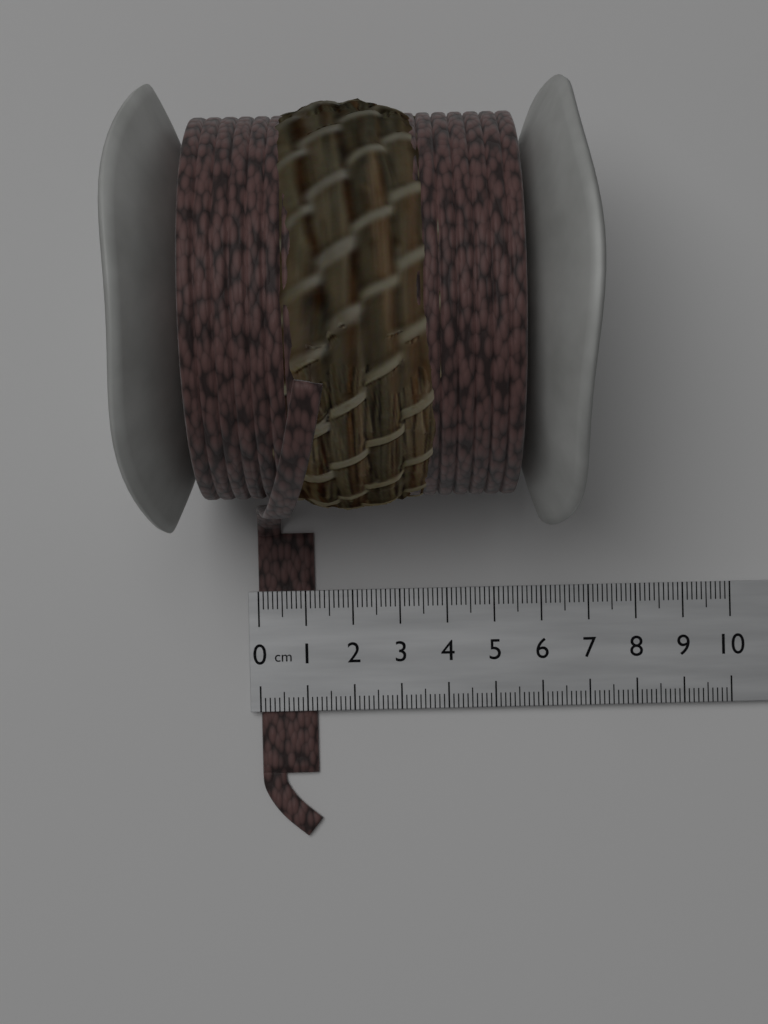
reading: 1.2 cm
